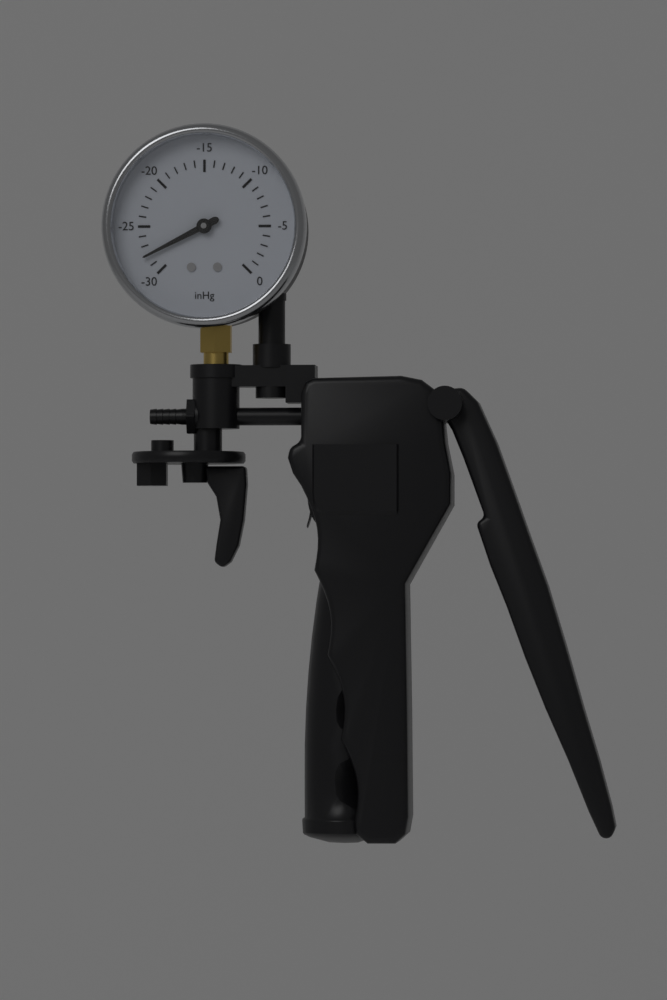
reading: -28 inHg
